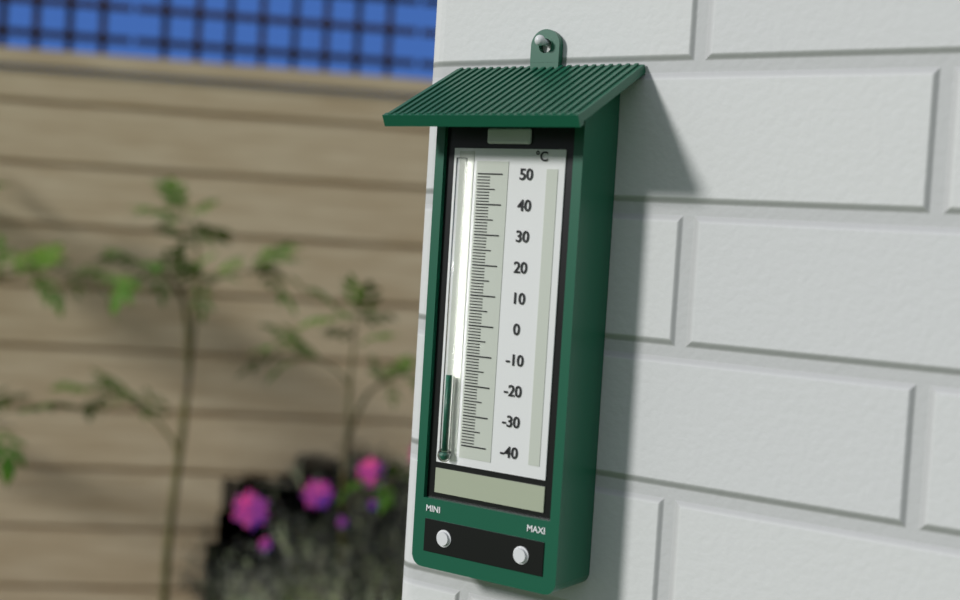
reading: -17 °C
